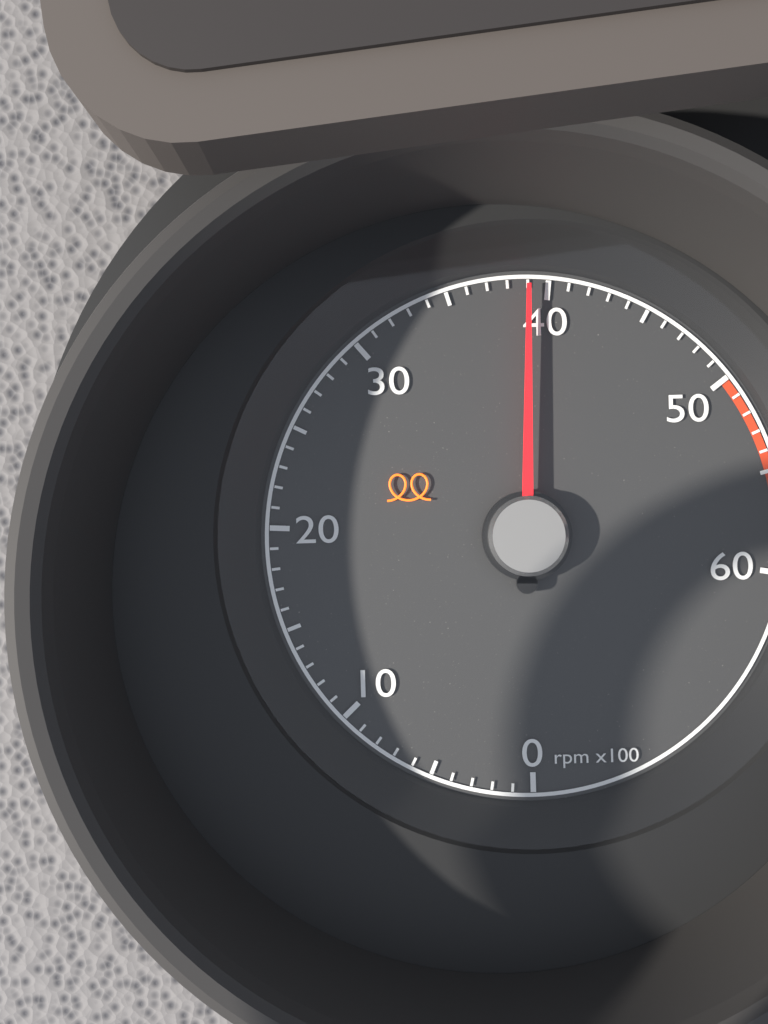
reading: 3900 rpm
